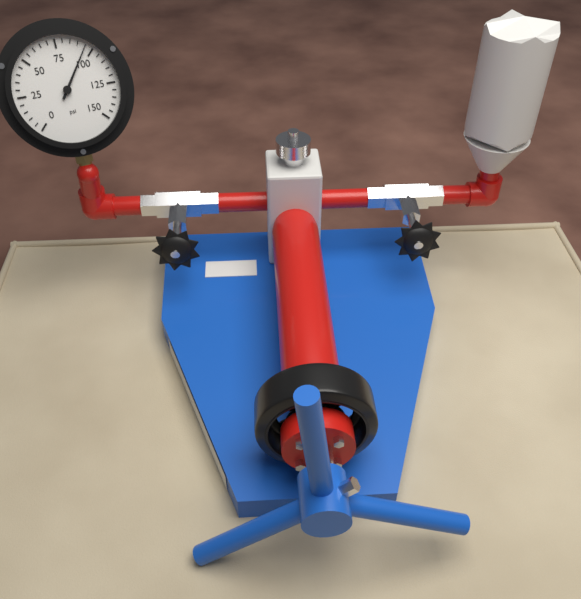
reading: 95 psi
